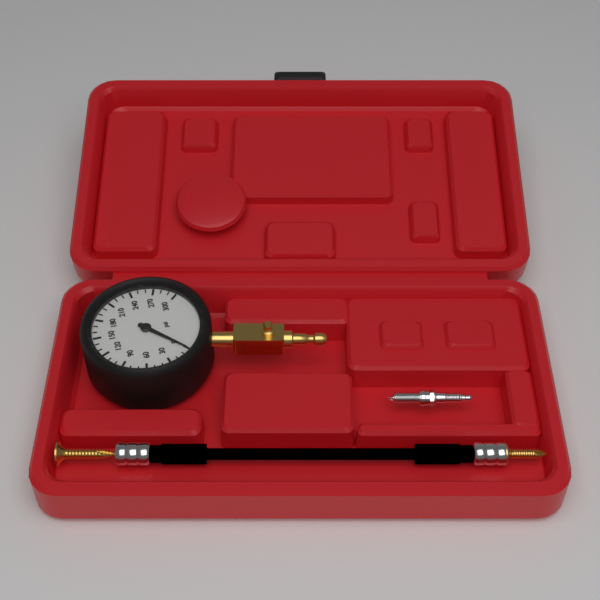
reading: 0 psi
